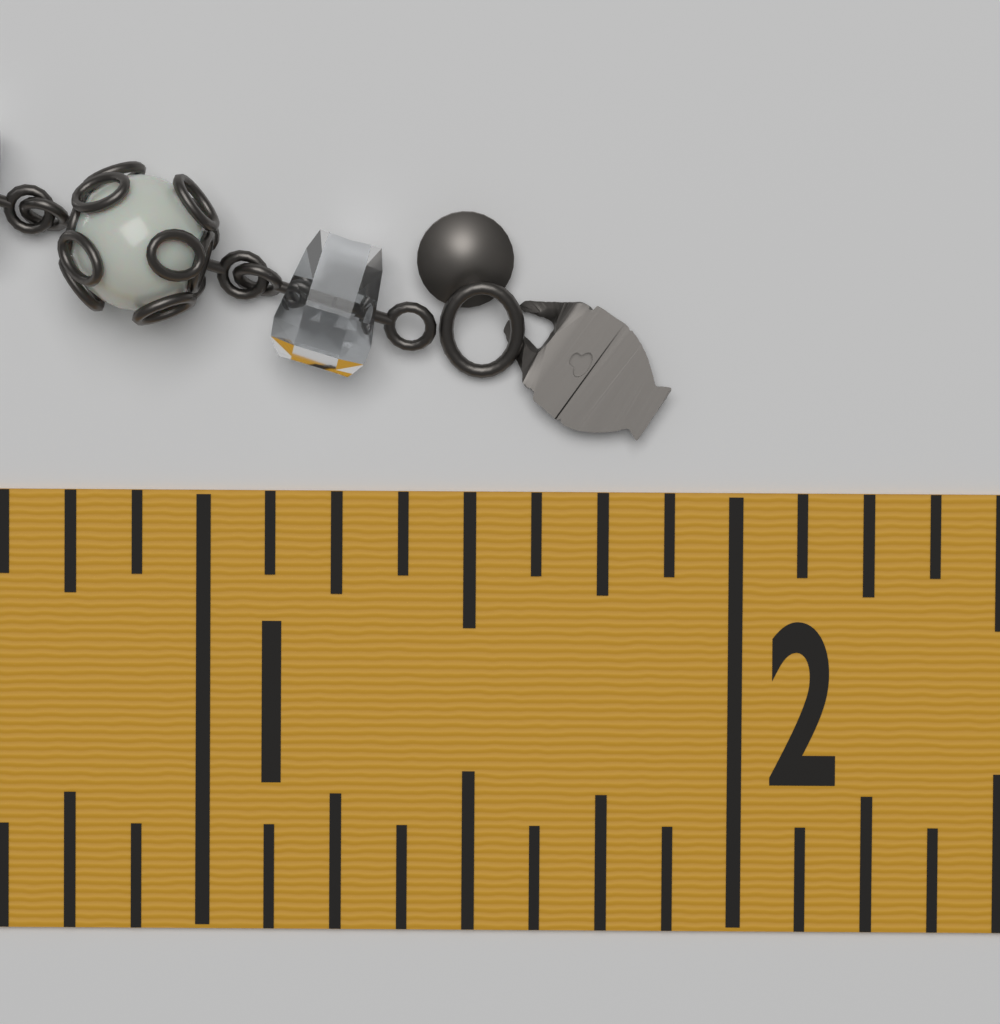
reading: 1.875 in
